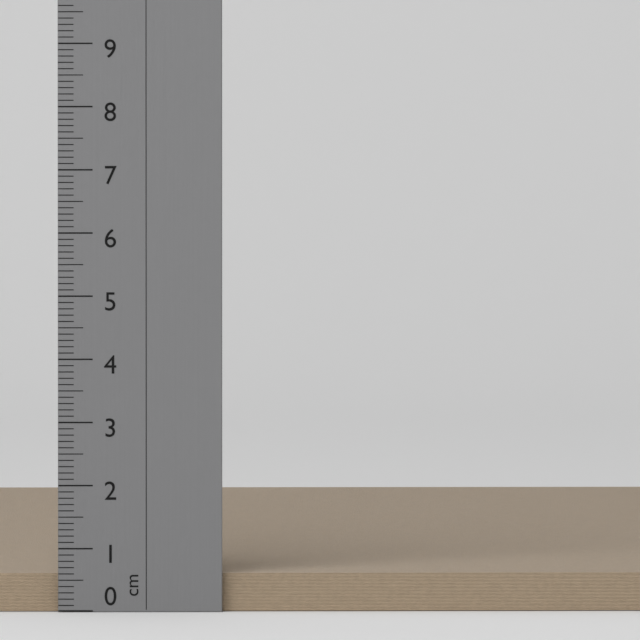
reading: 0.6 cm
